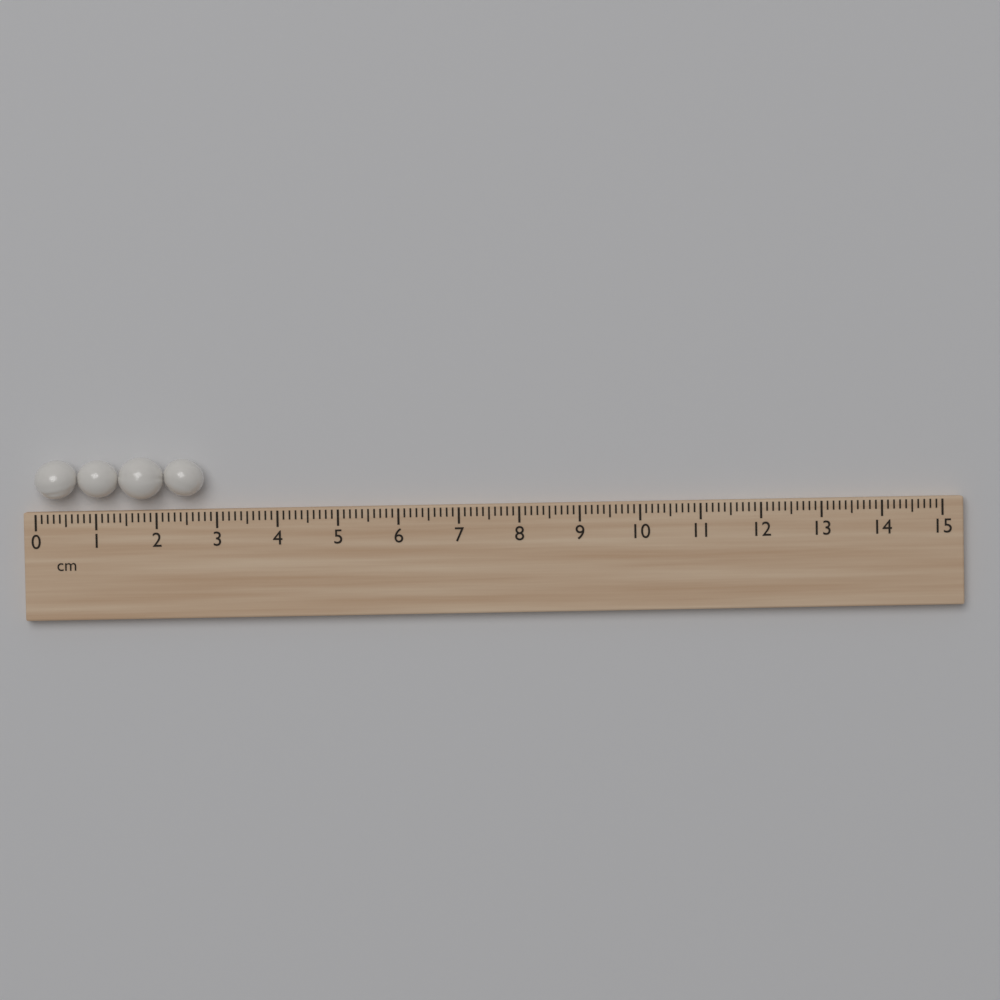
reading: 2.8 cm
